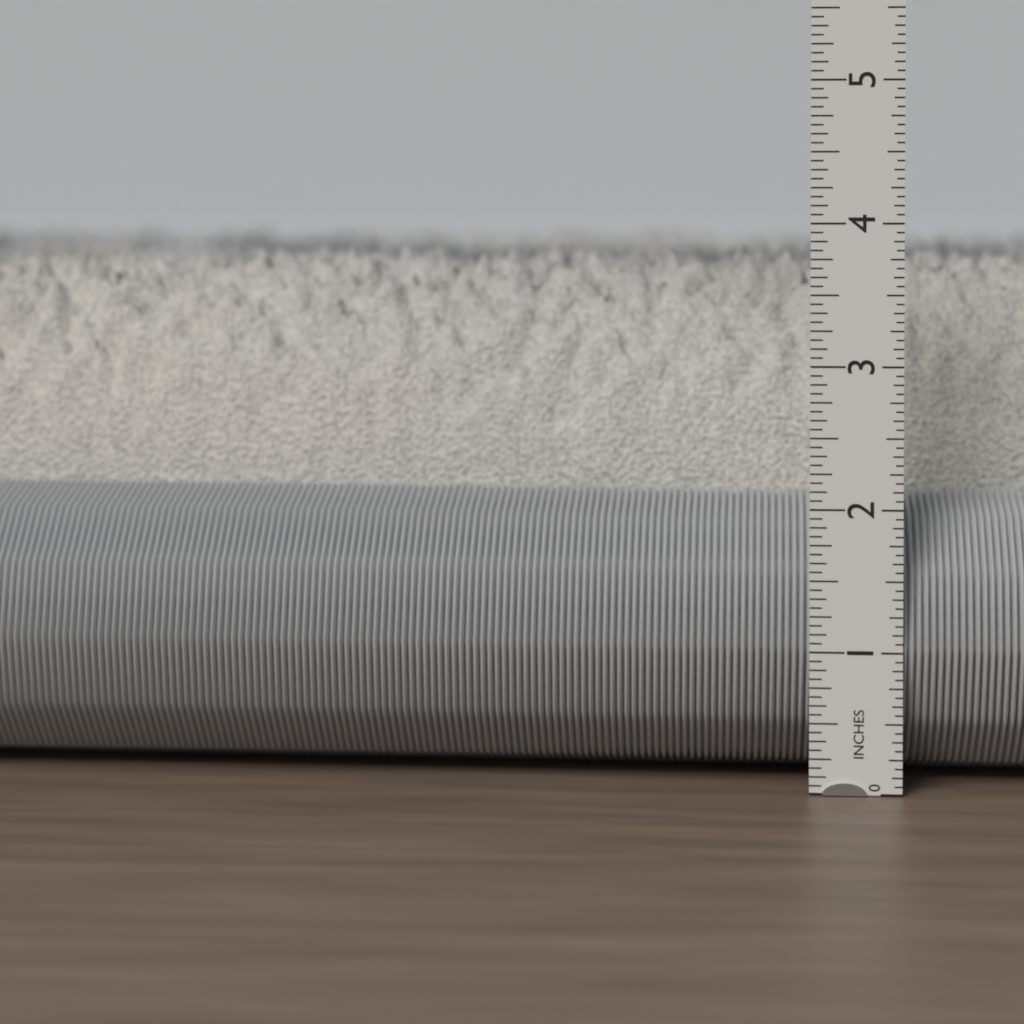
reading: 3.8125 in
